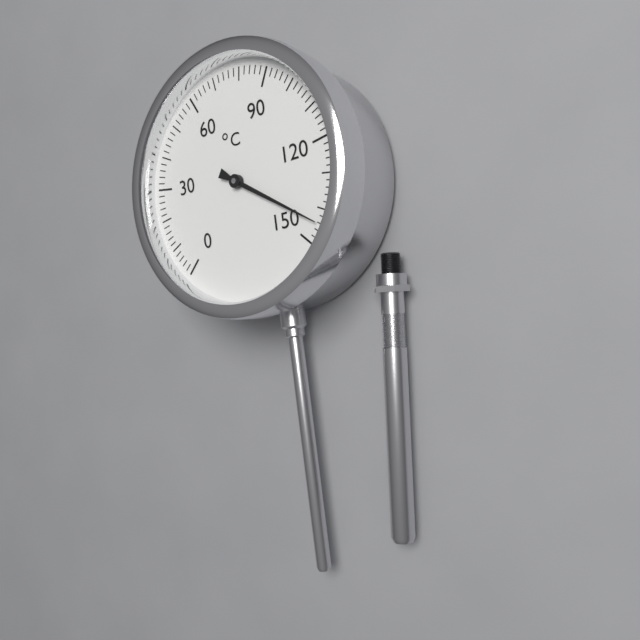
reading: 144 °C
